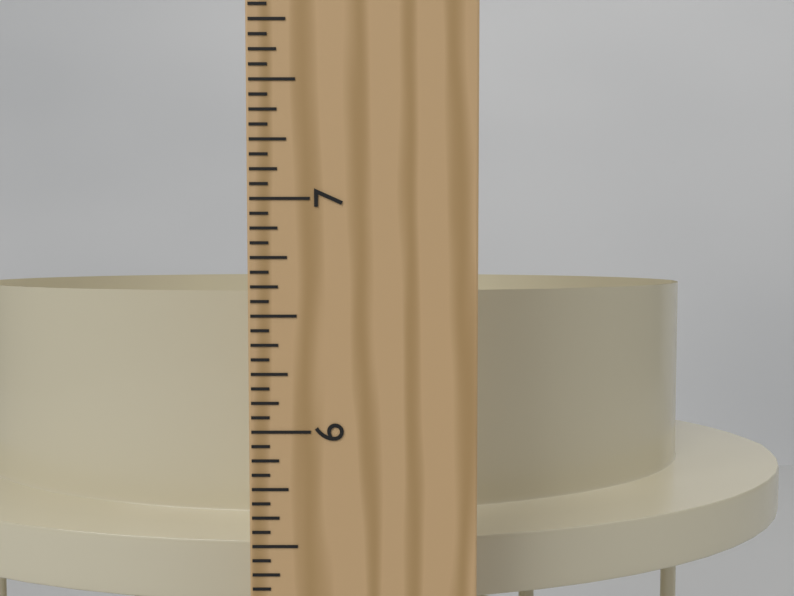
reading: 6.5625 in
